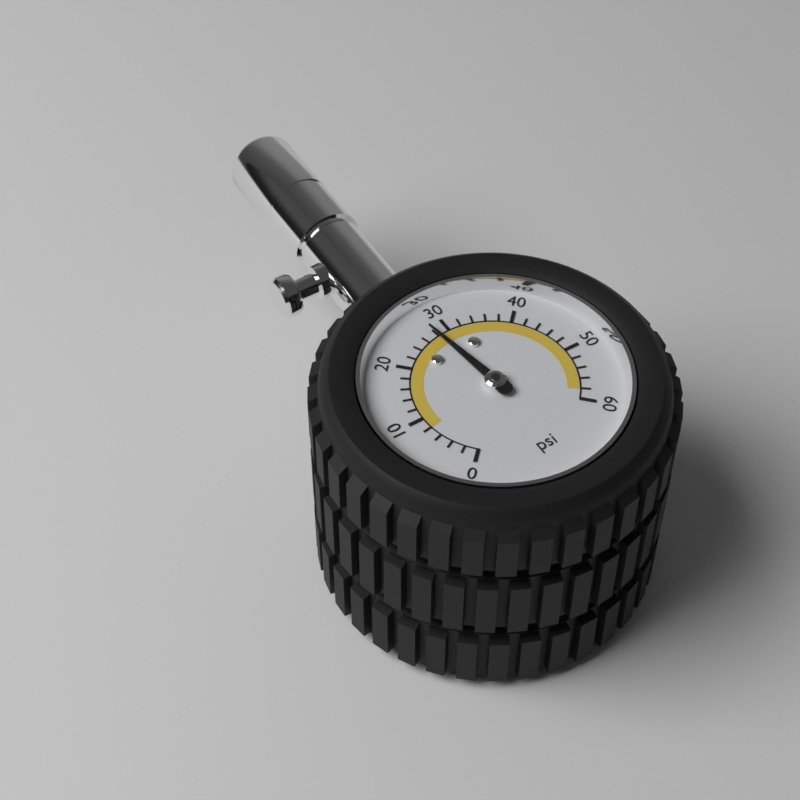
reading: 28 psi
